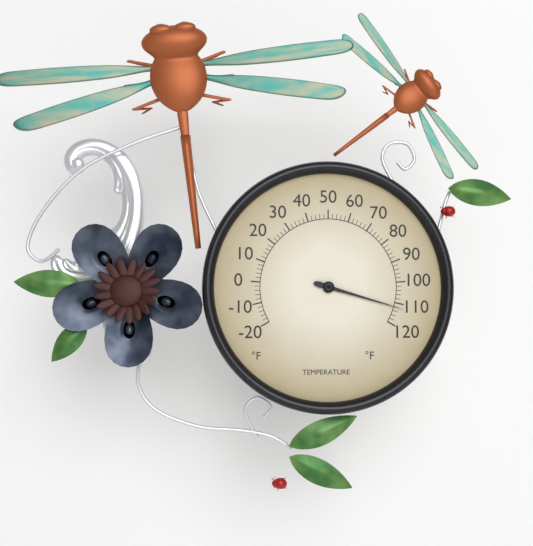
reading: 112 °F
